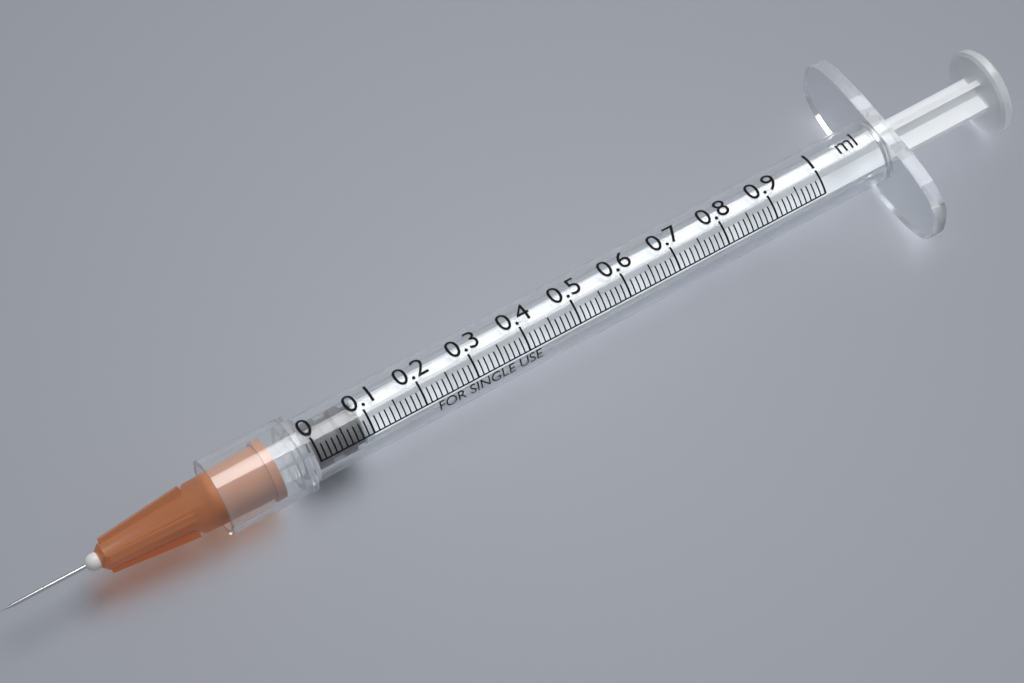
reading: 0.00 ml
